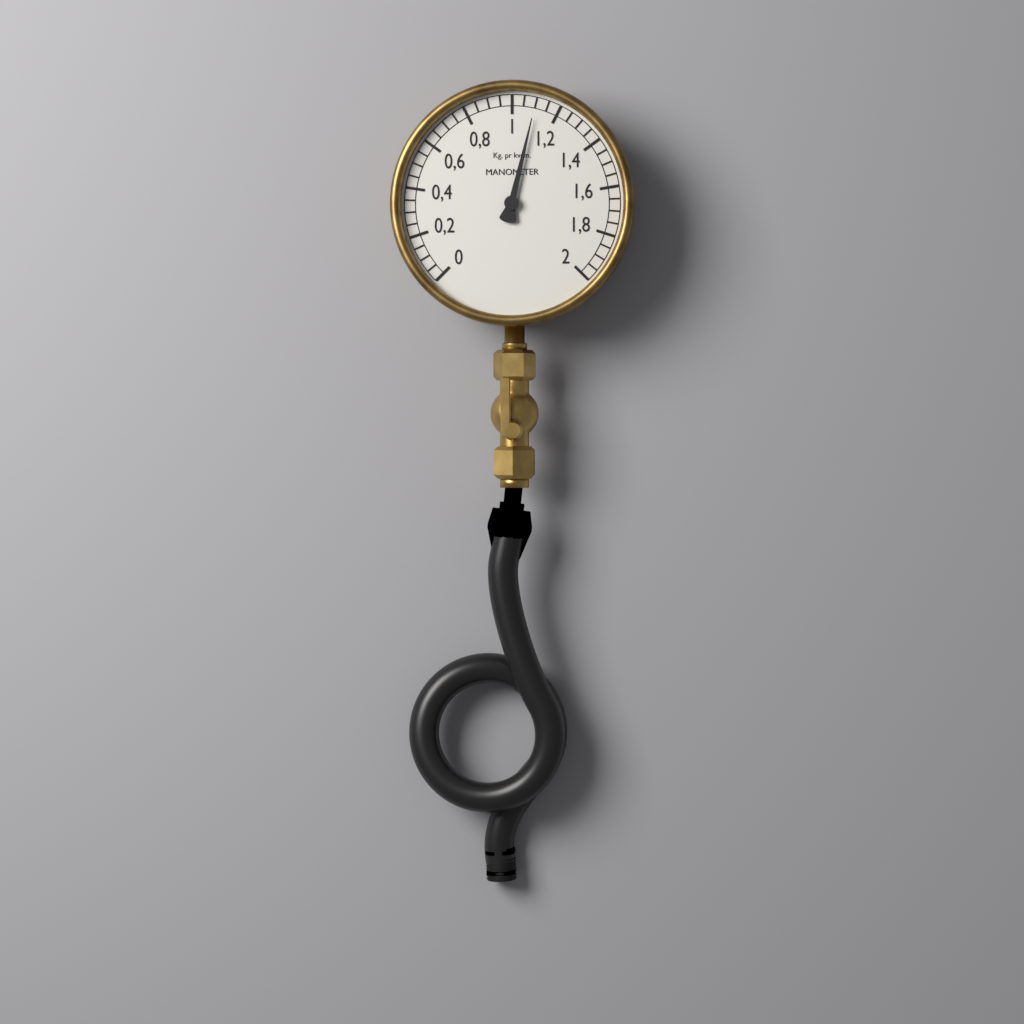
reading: 1.10 kg/cm²
